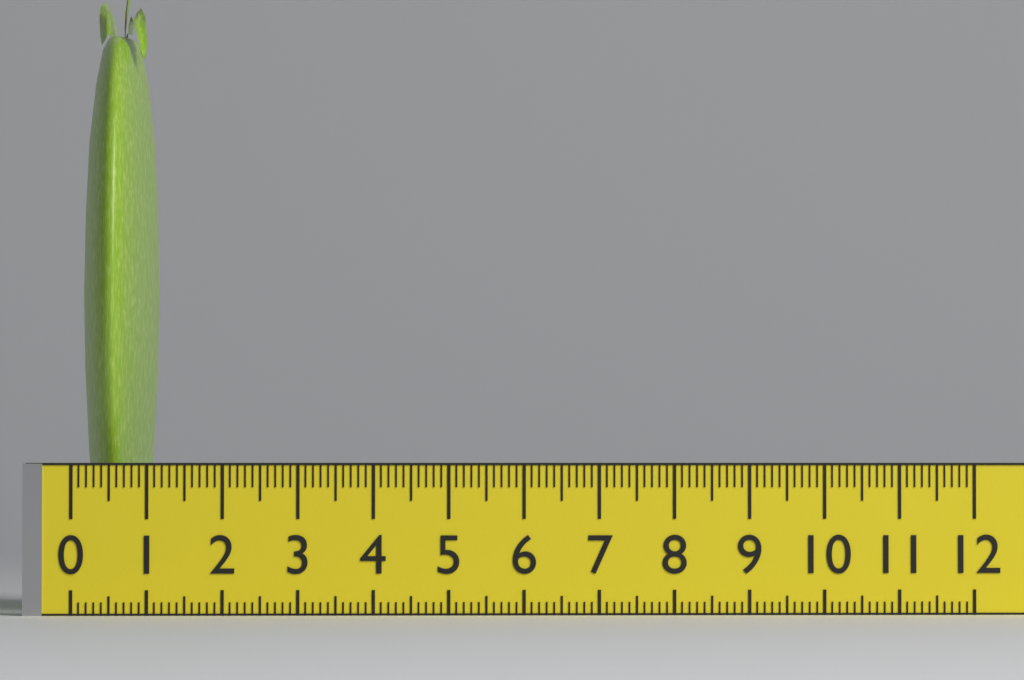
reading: 1.0 (no unit)
